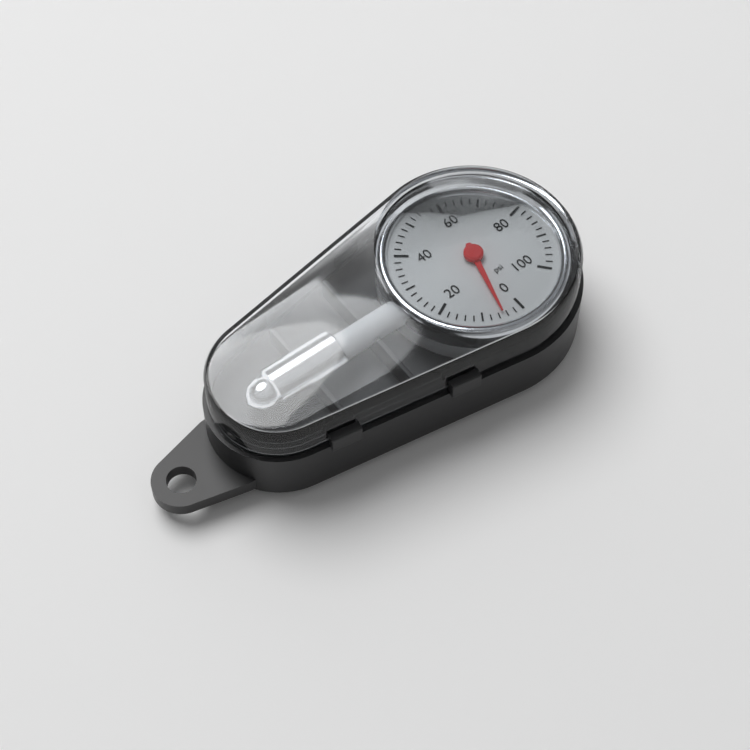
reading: 5 psi
